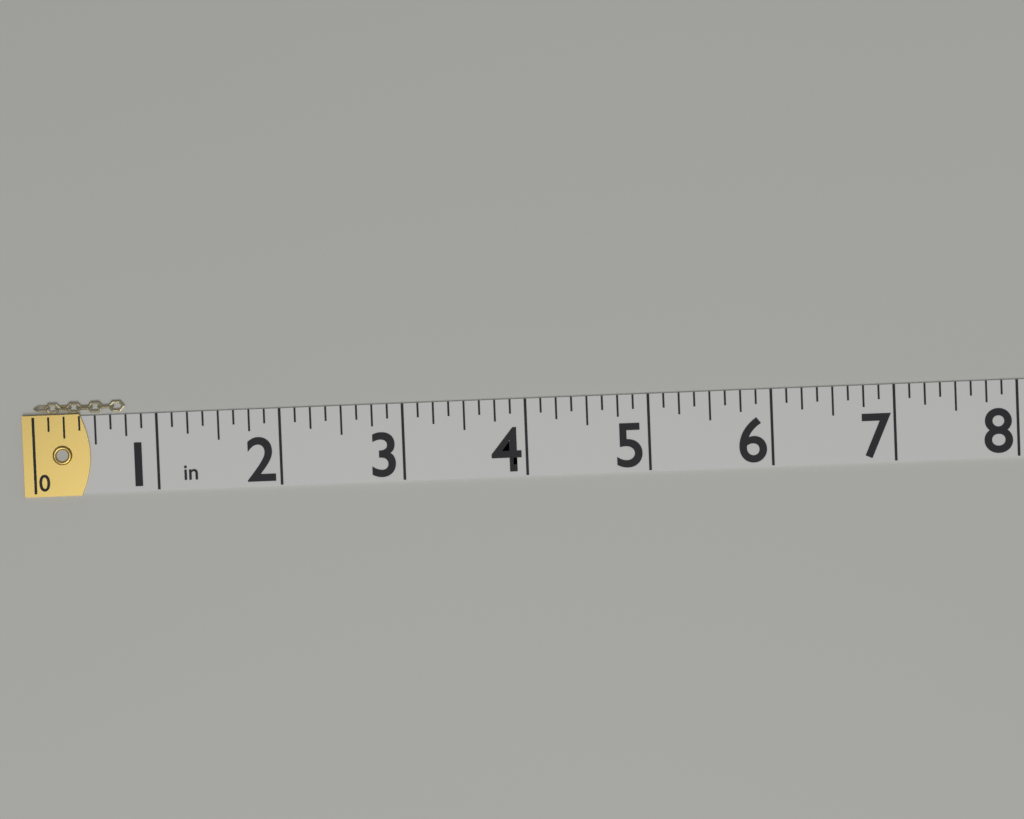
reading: 0.750 in
